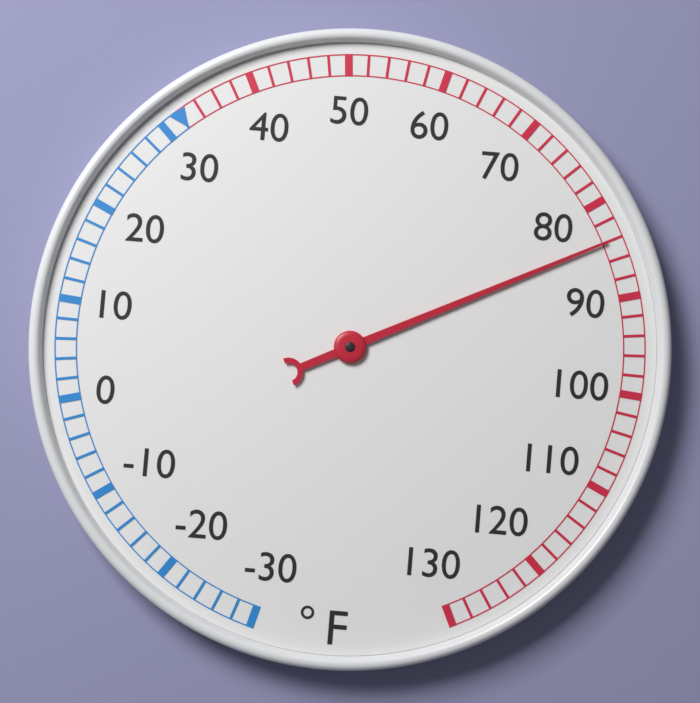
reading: 84 °F
